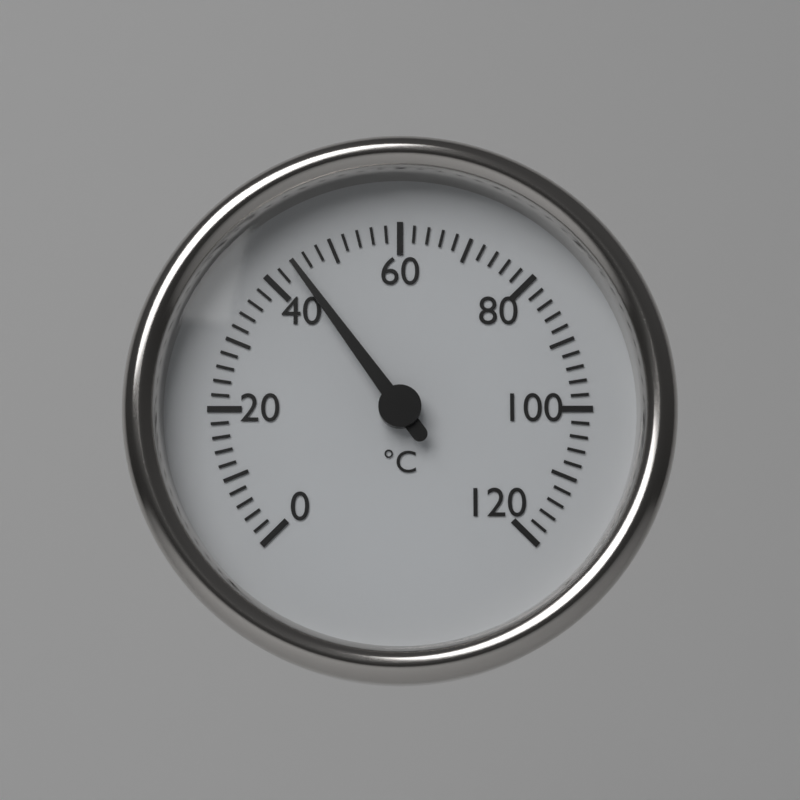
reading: 44 °C
